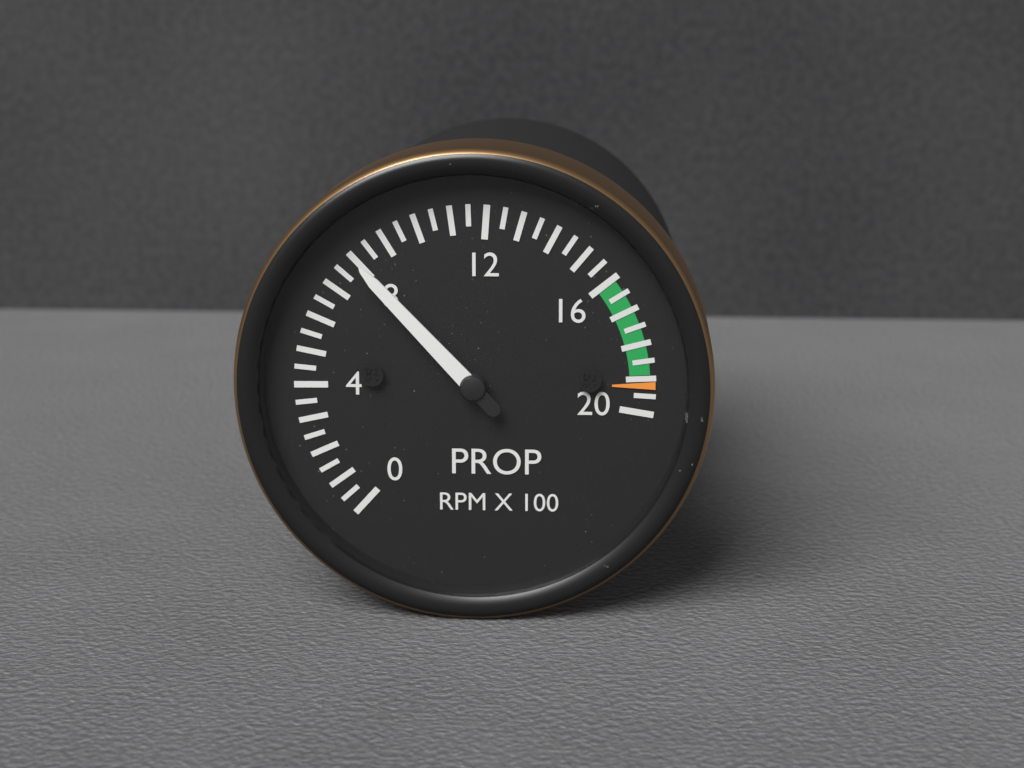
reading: 8.0 RPM X 100
